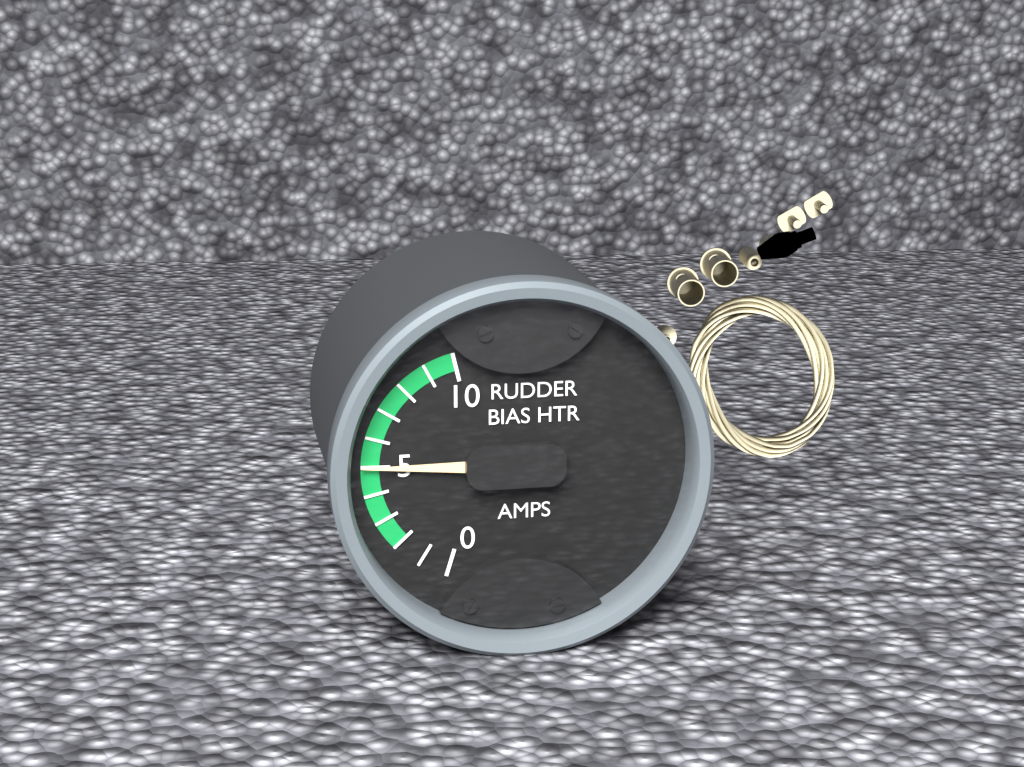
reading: 5 AMPS
